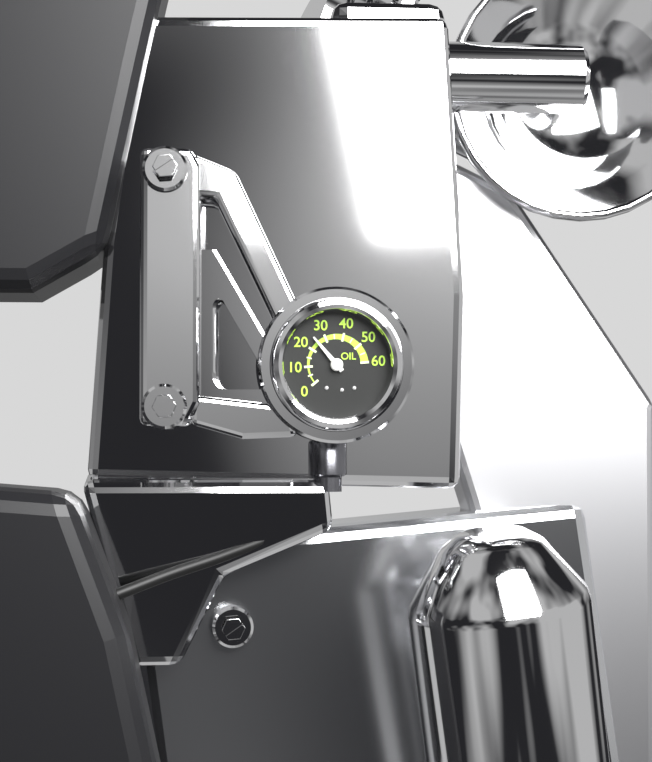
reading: 25 (no unit)
